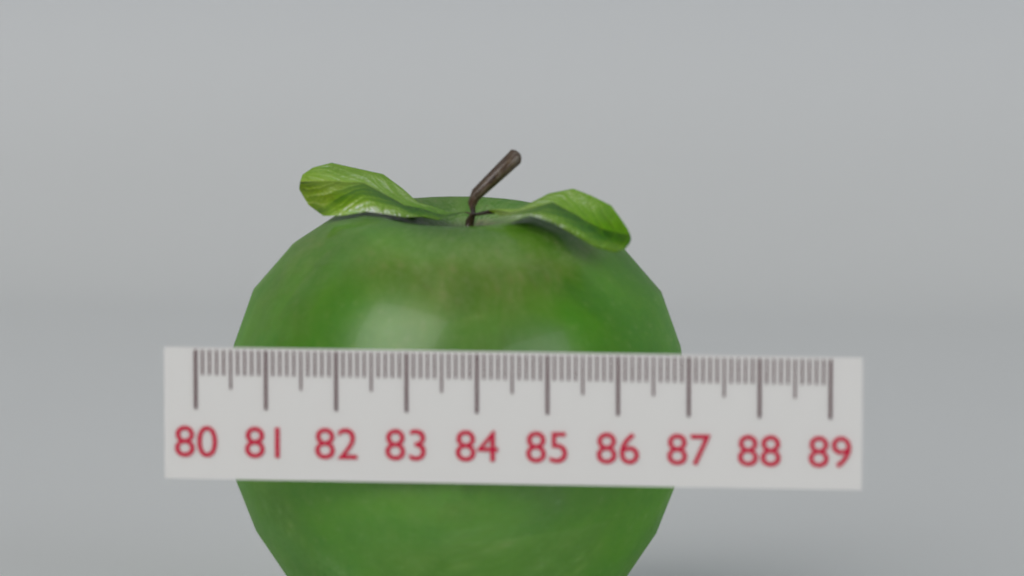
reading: 86.8 (no unit)
